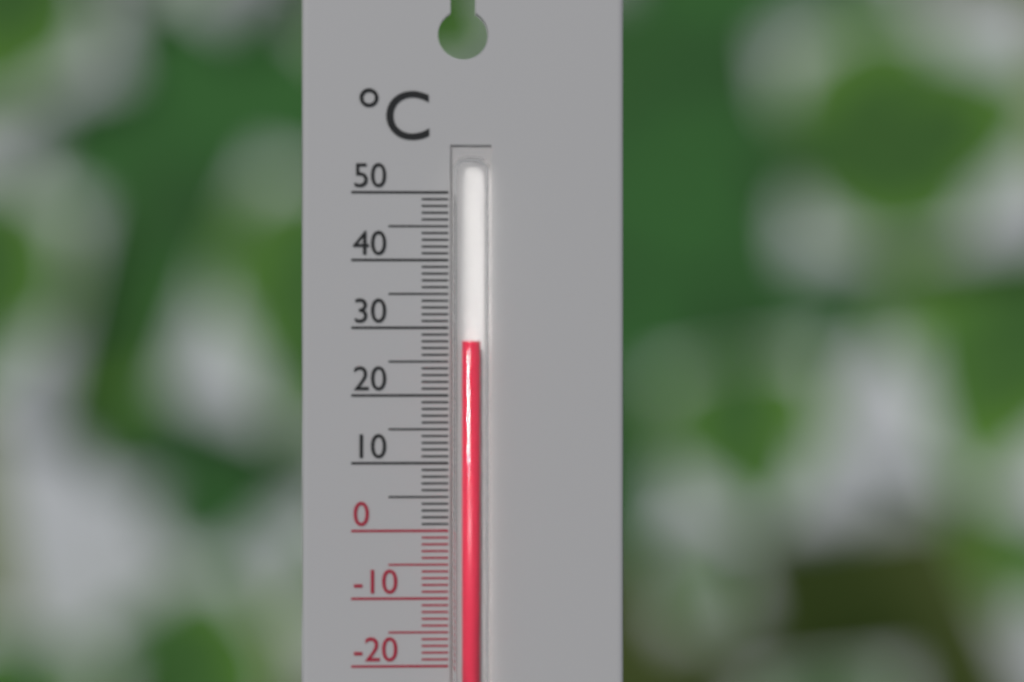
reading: 28 °C
